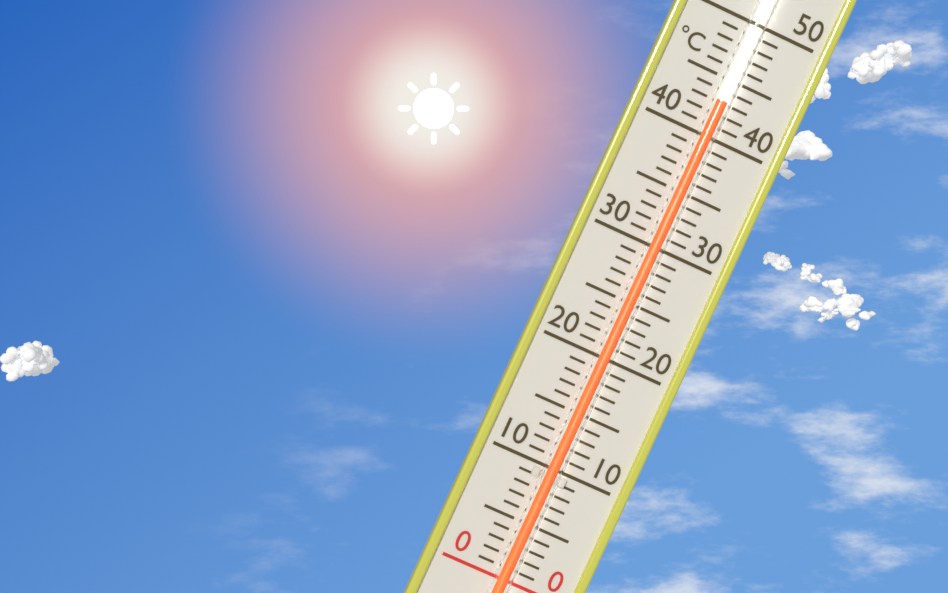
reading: 43 °C
